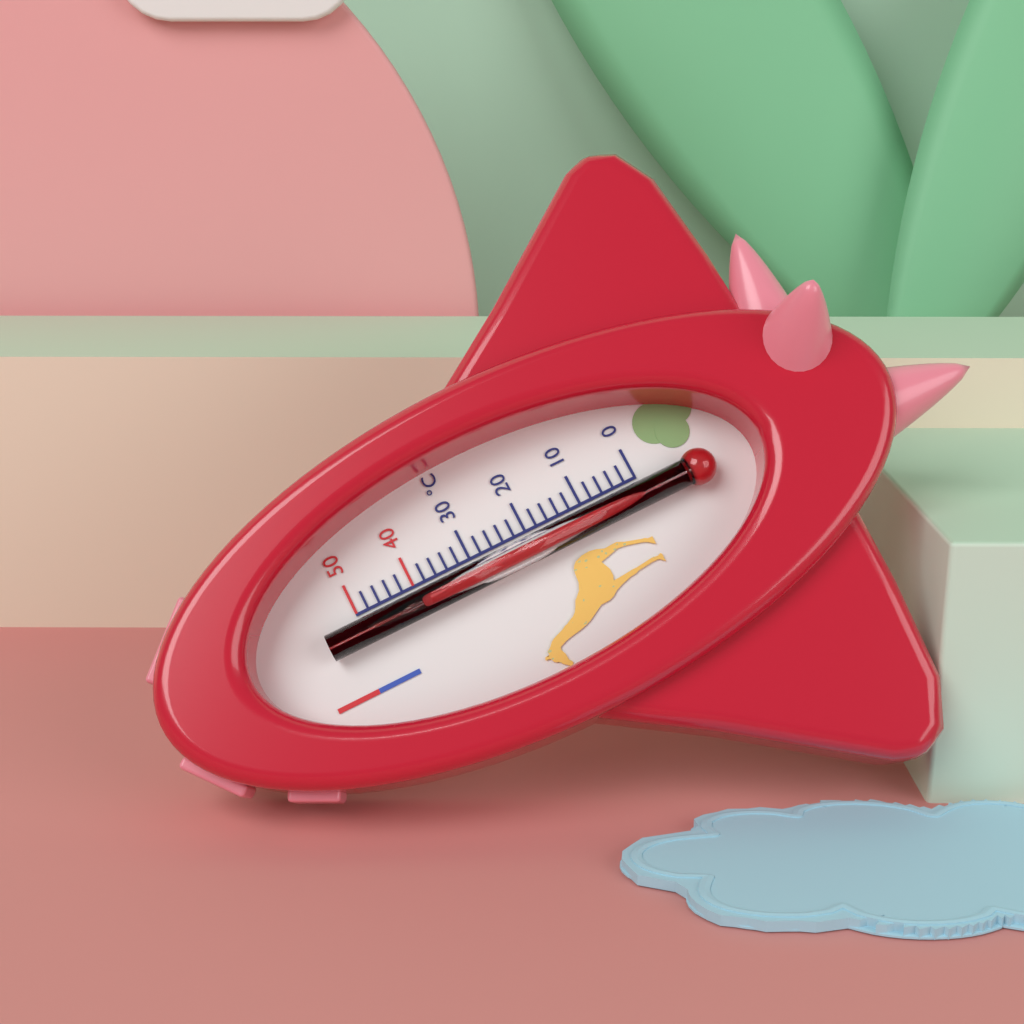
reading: 38 °C
